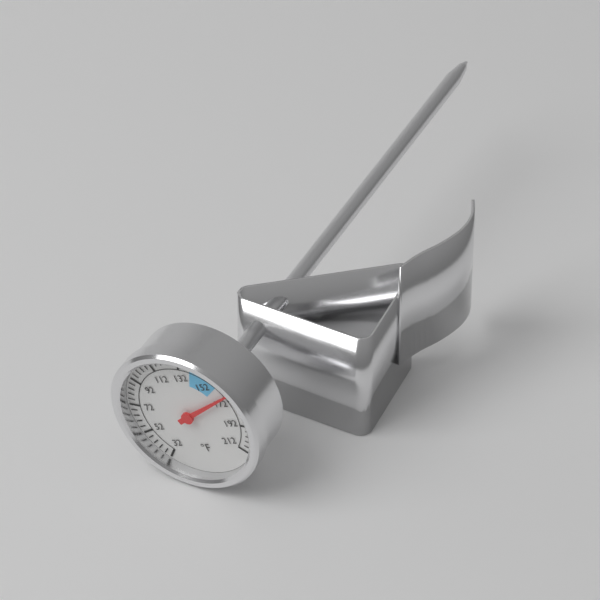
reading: 168 °F
